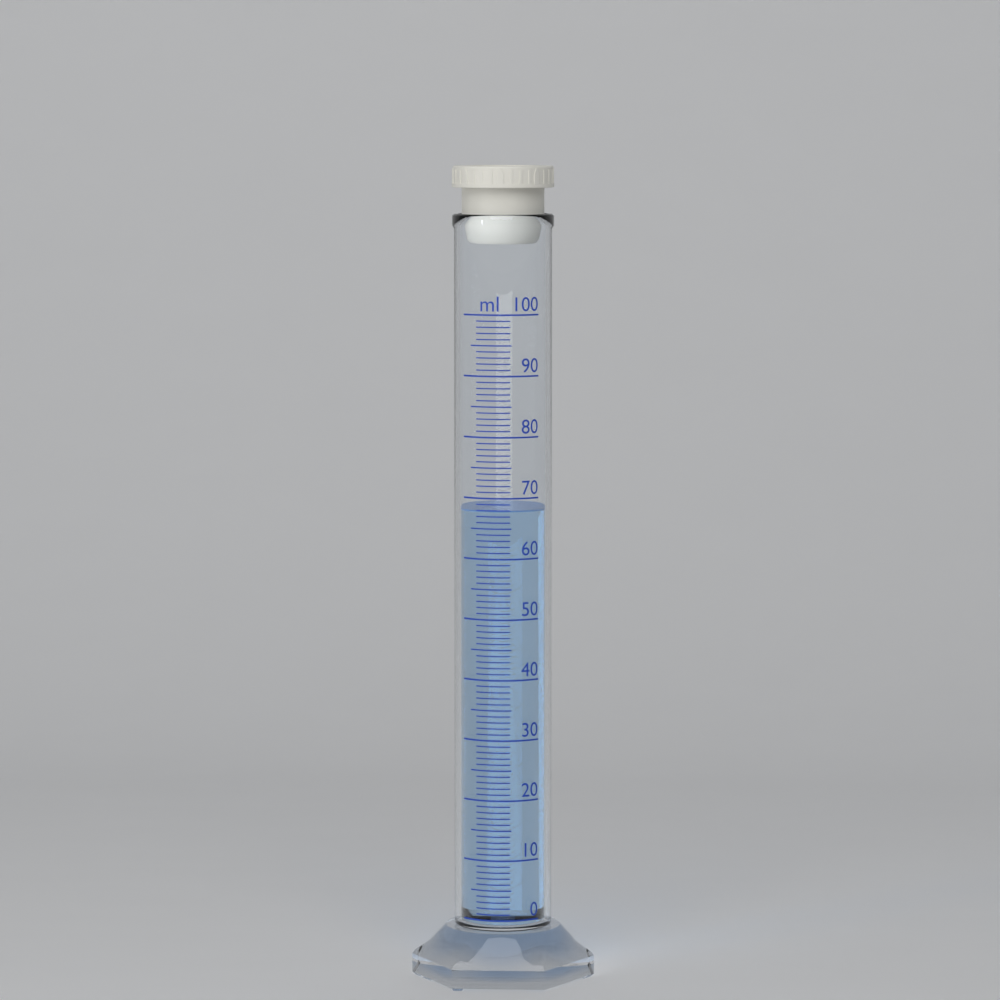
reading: 68 ml
